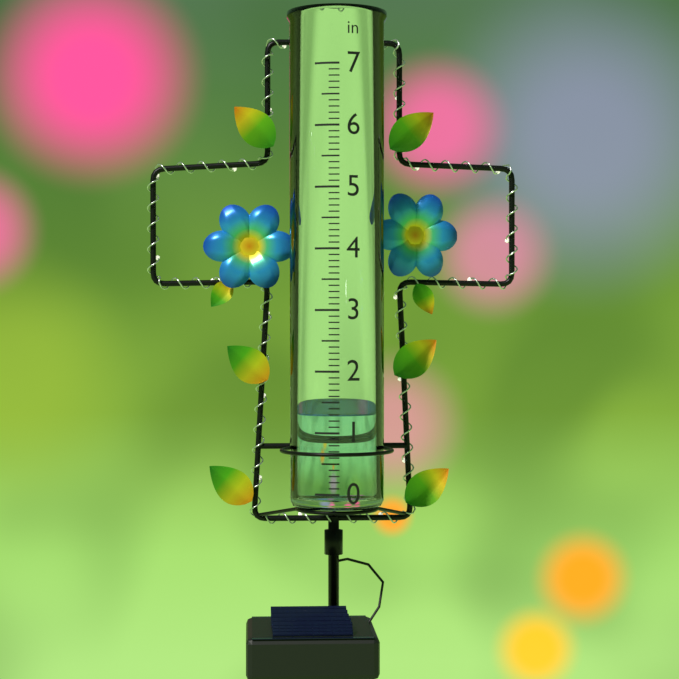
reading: 1.3 in
